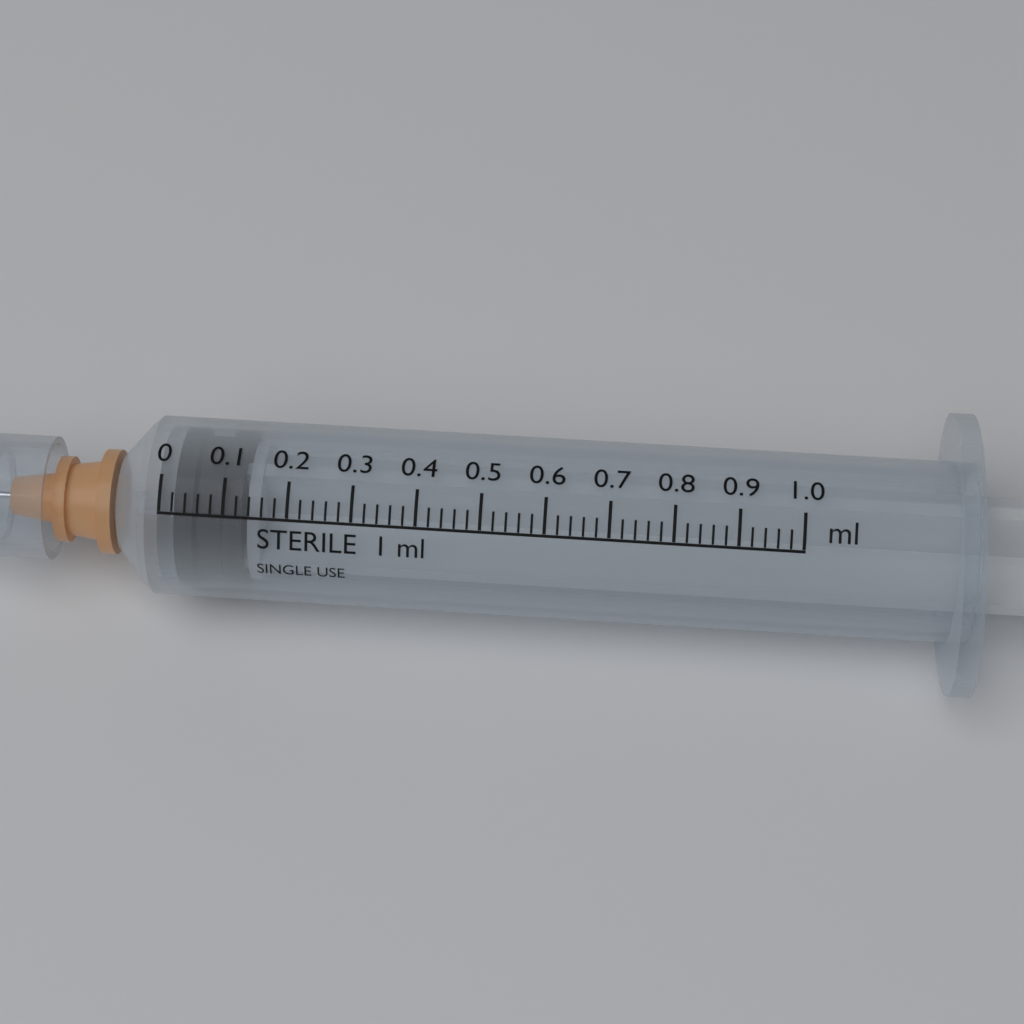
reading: 0.02 ml
